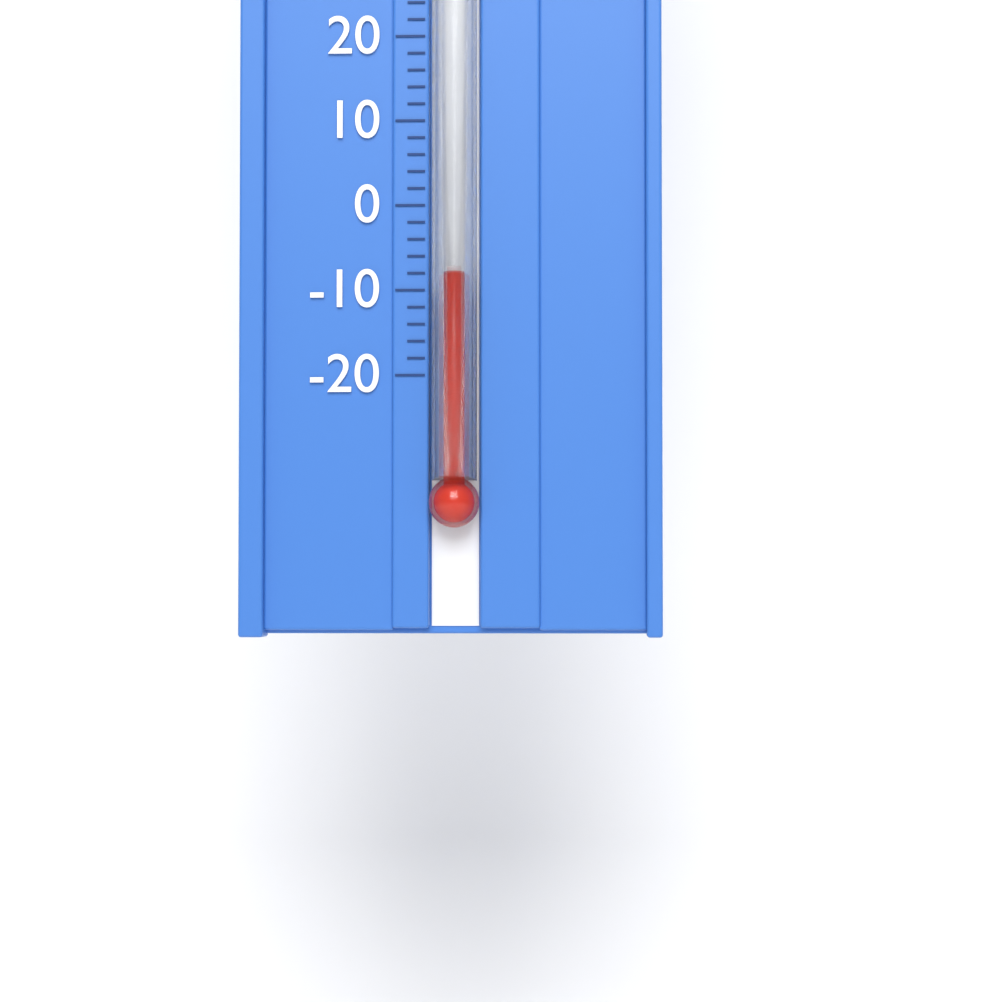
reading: -8 °F
